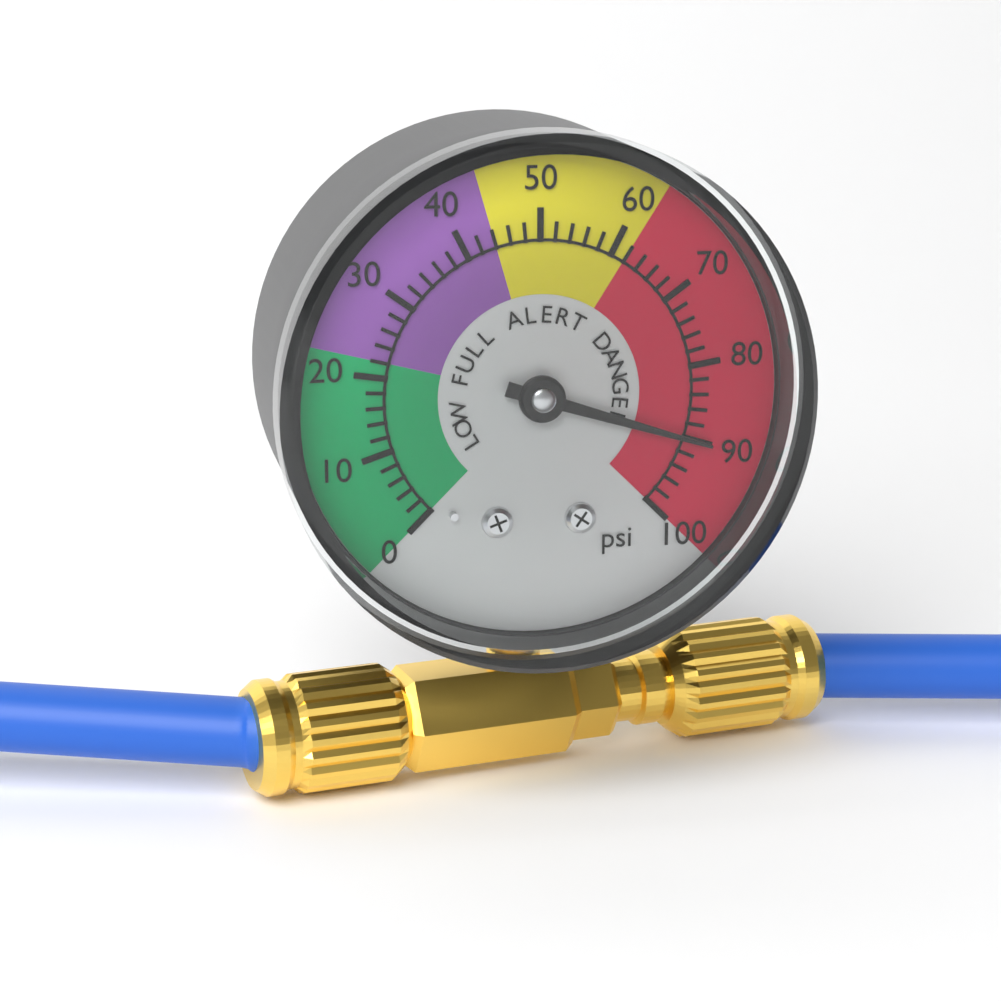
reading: 90 psi
